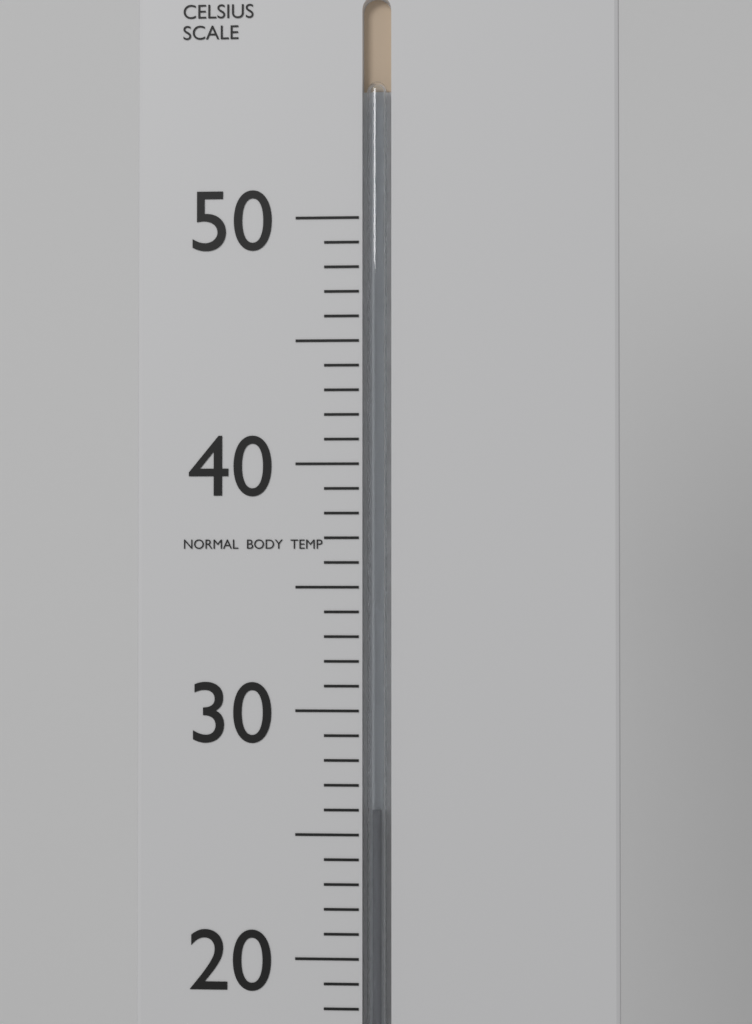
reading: 26 °C
